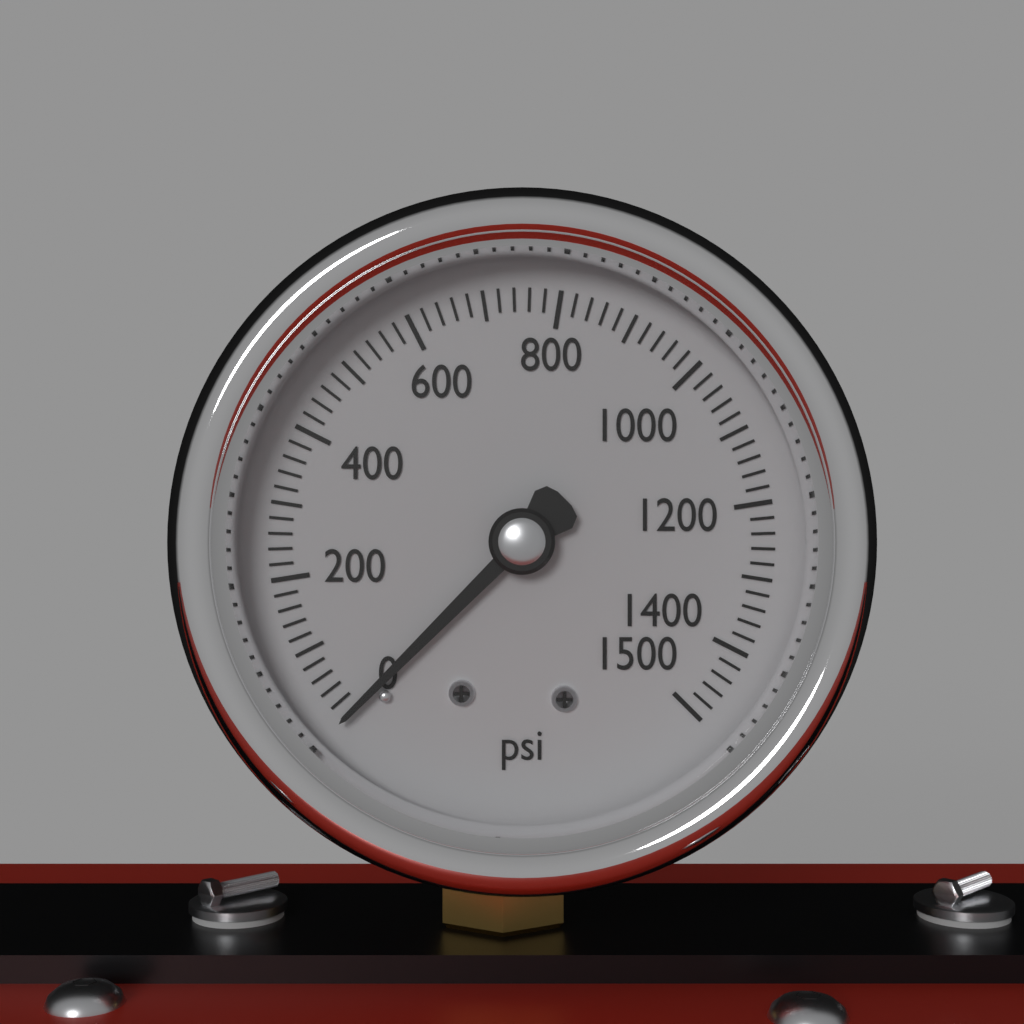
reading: 0 psi
